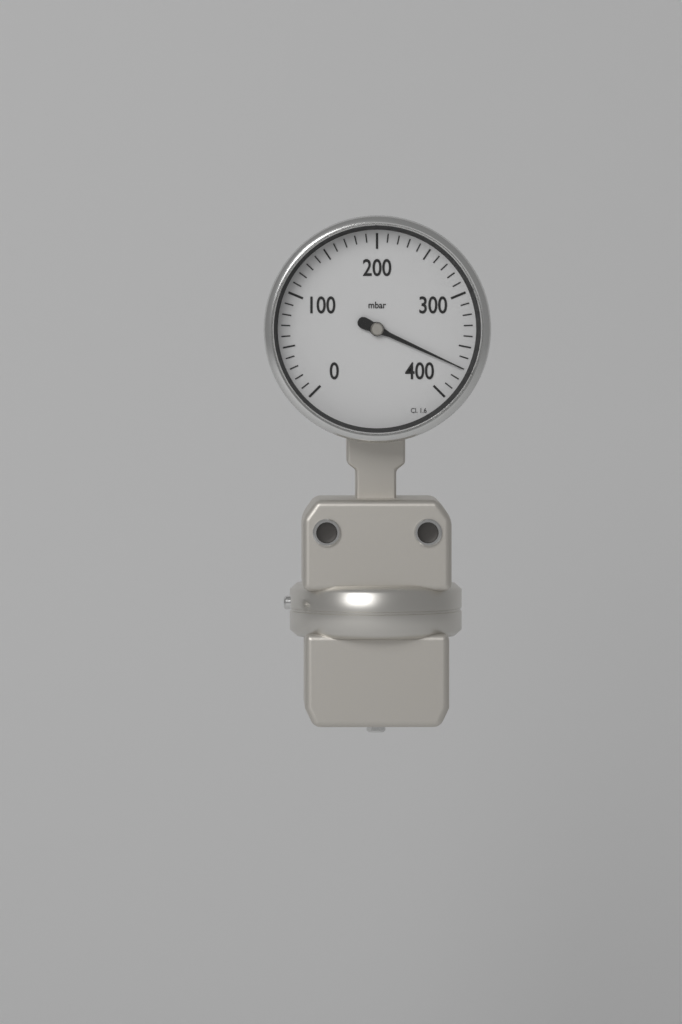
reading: 370 mbar
